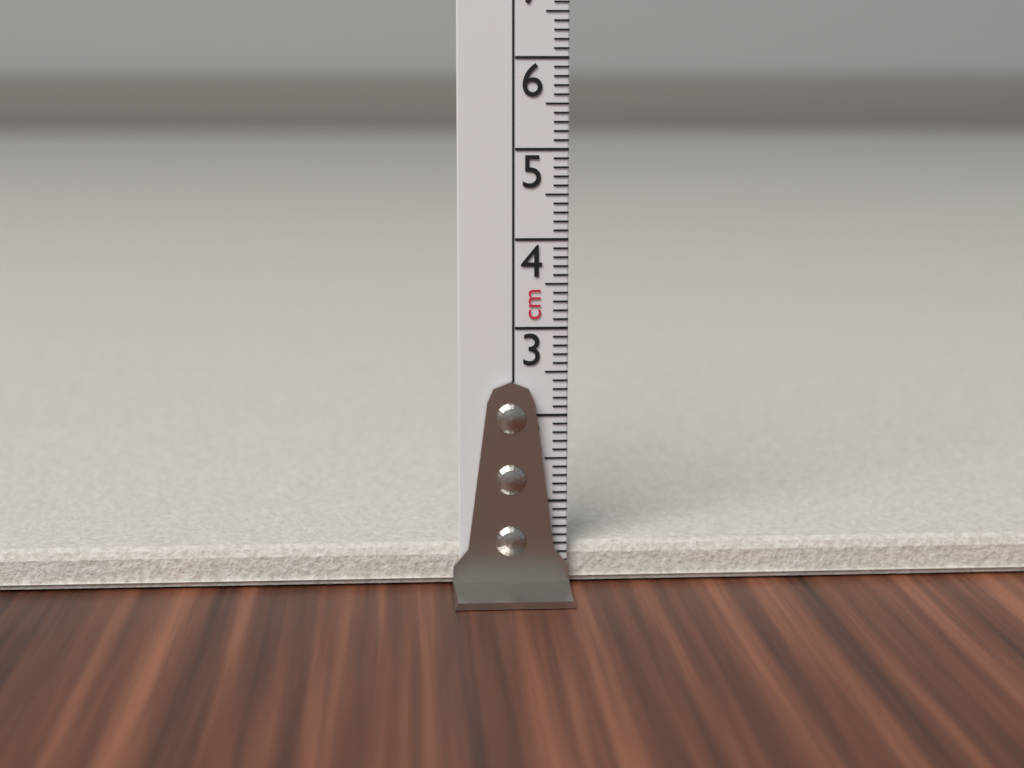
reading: 0.5 cm
